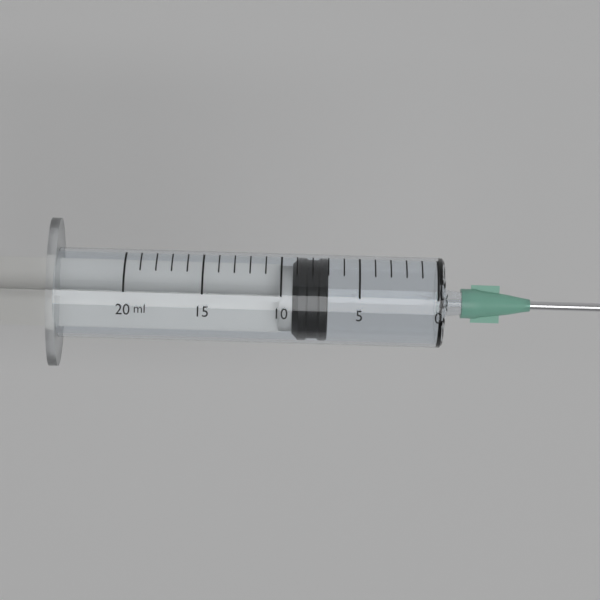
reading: 7 ml
